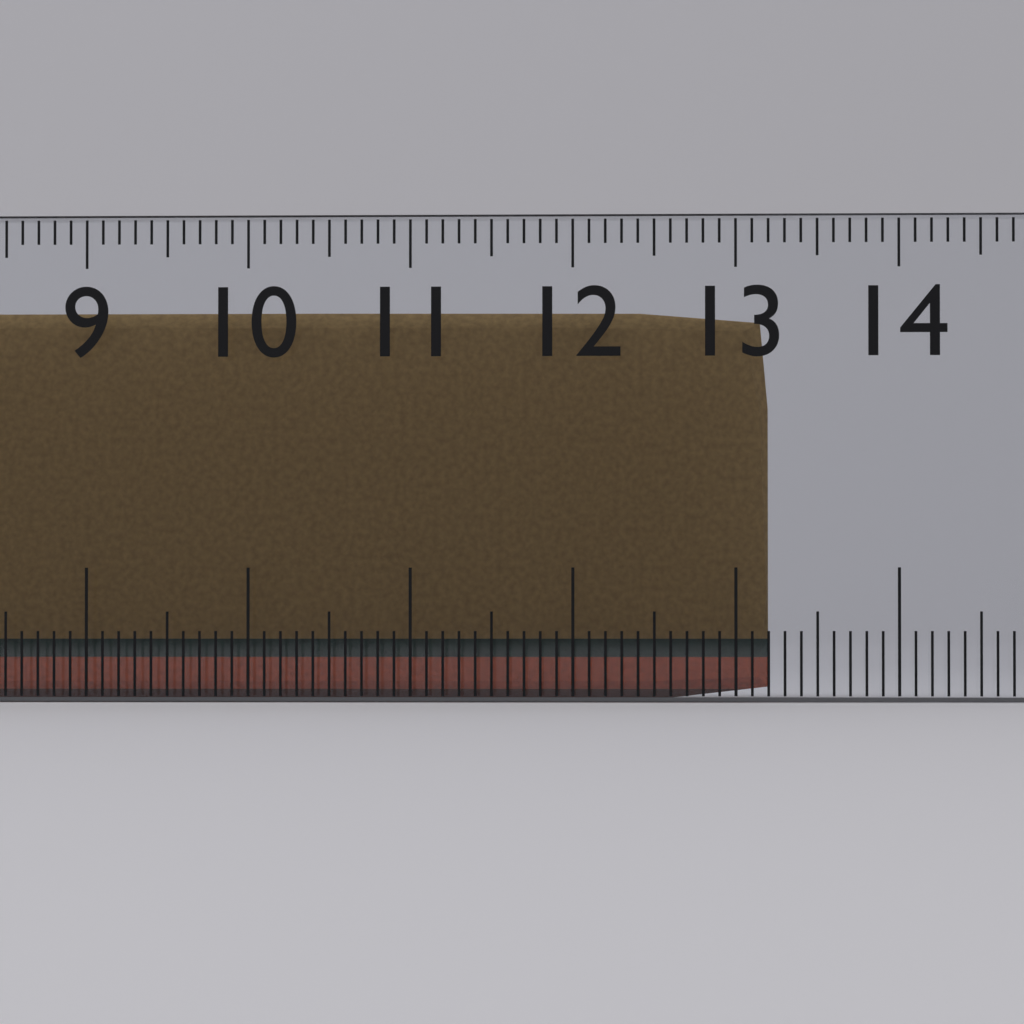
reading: 13.2 cm
